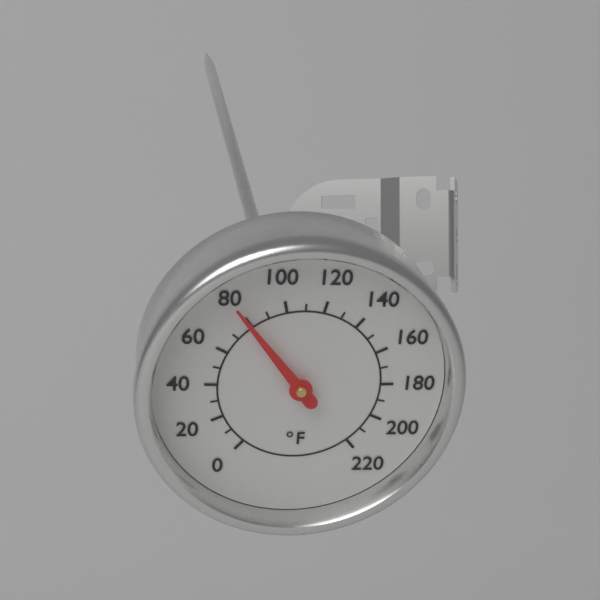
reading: 80 °F
